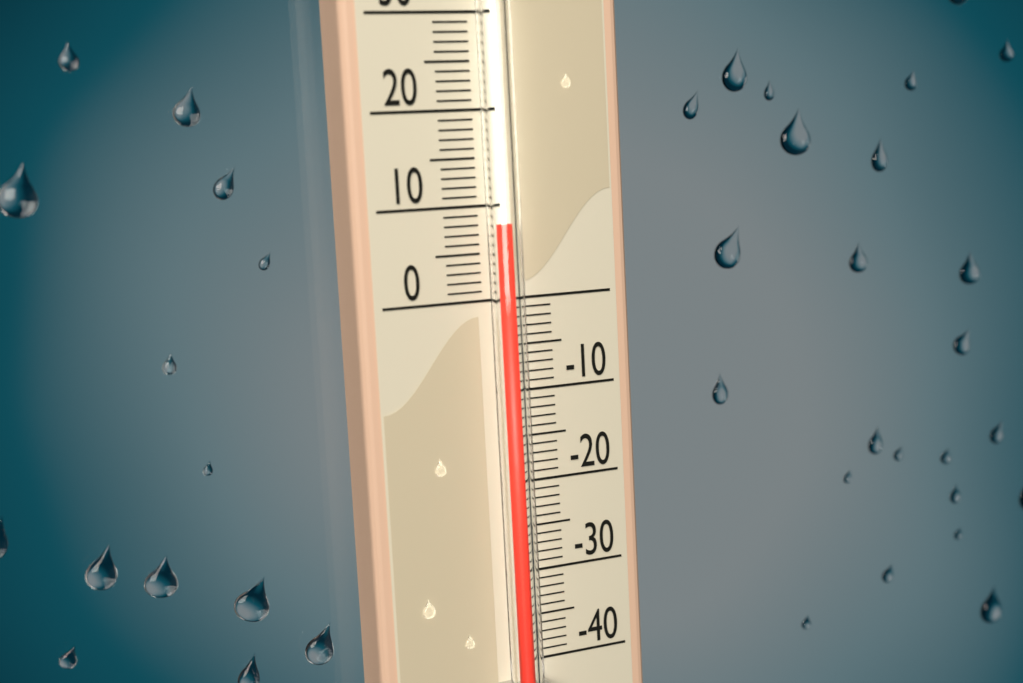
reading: 8 (no unit)
